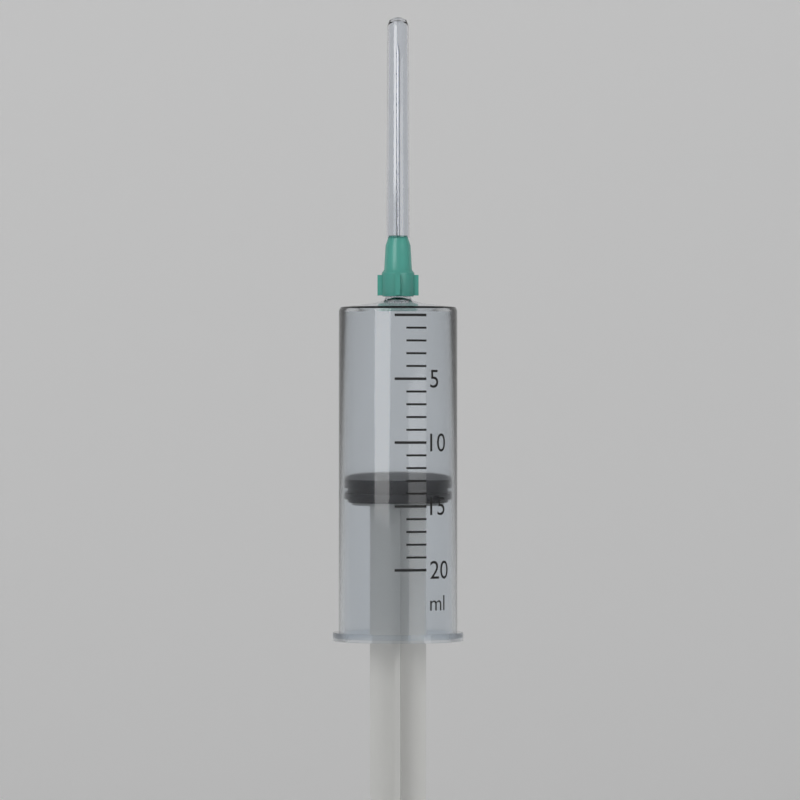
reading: 13 ml
